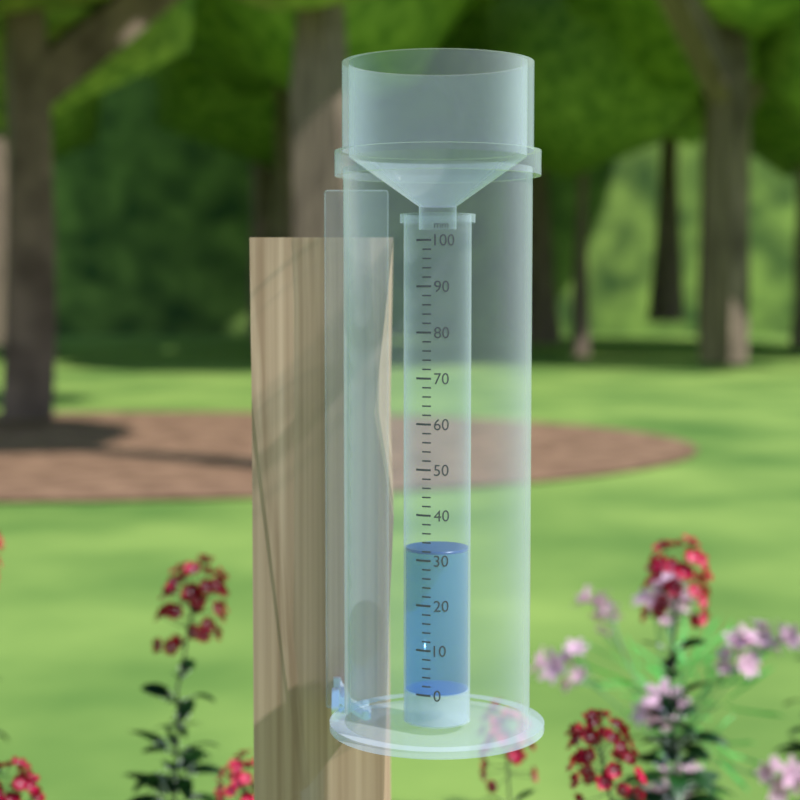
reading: 32 mm
